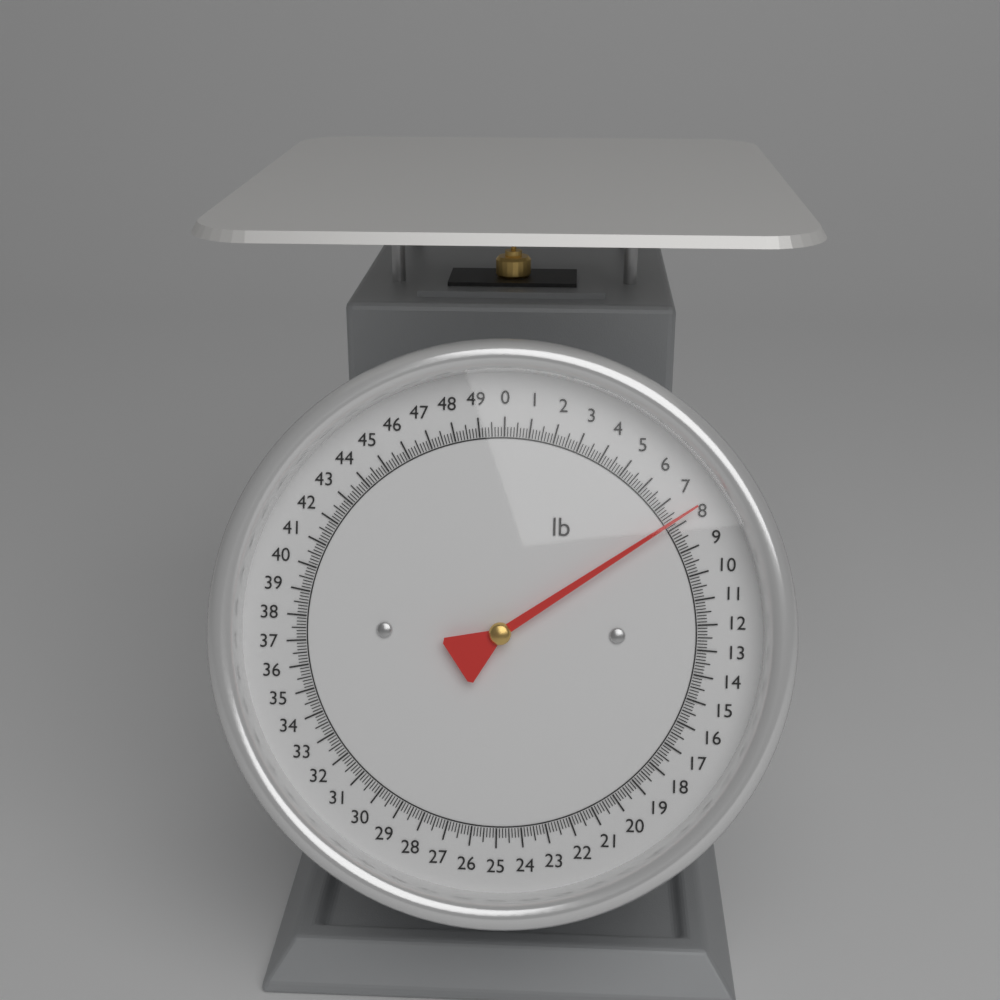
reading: 7.750 lb
